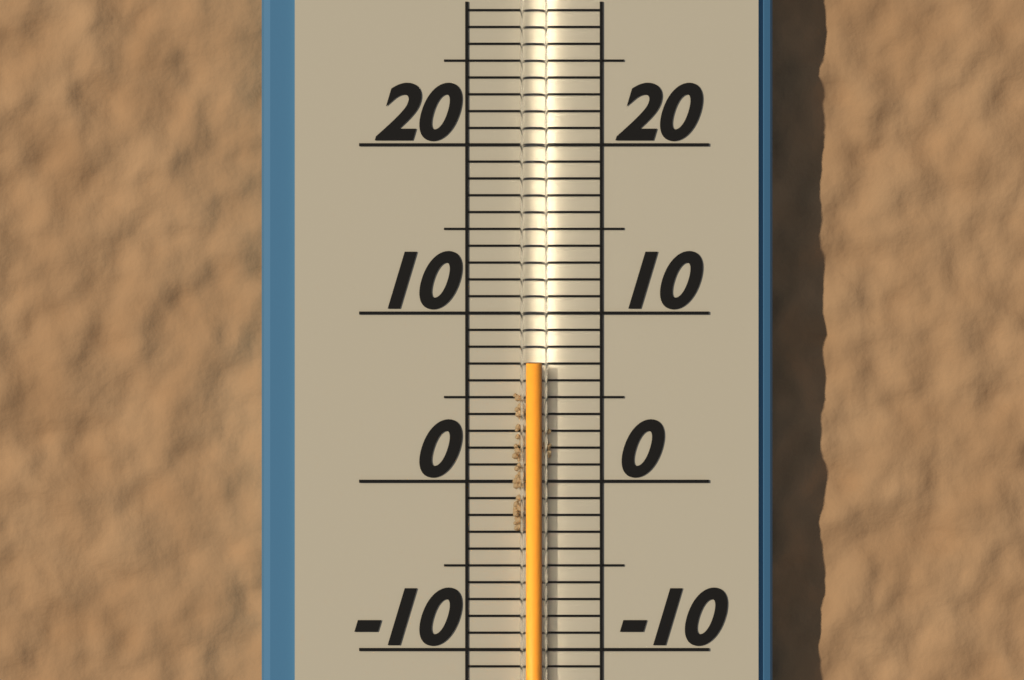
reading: 7 (no unit)
